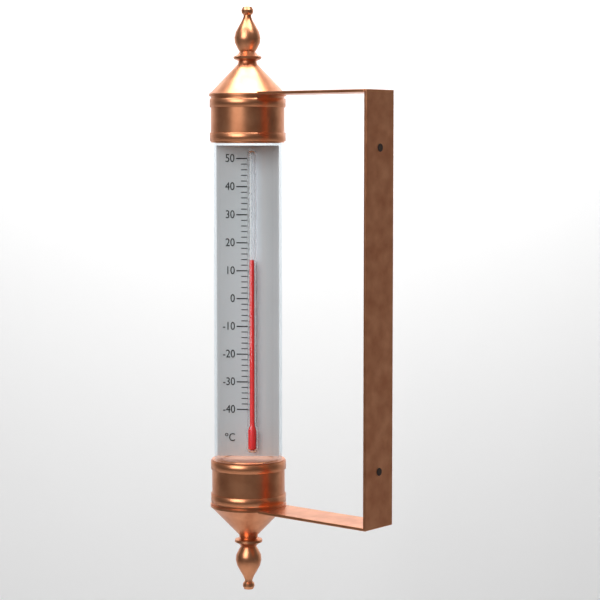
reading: 14 °C
